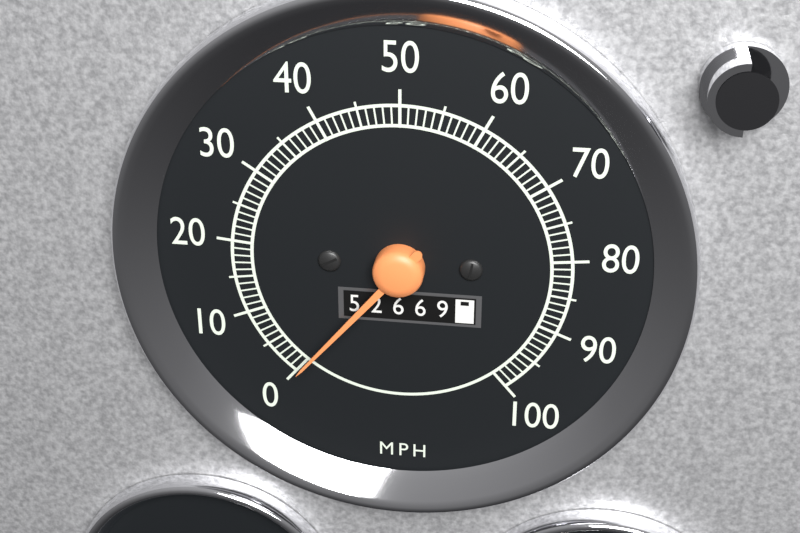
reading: 0 mph
